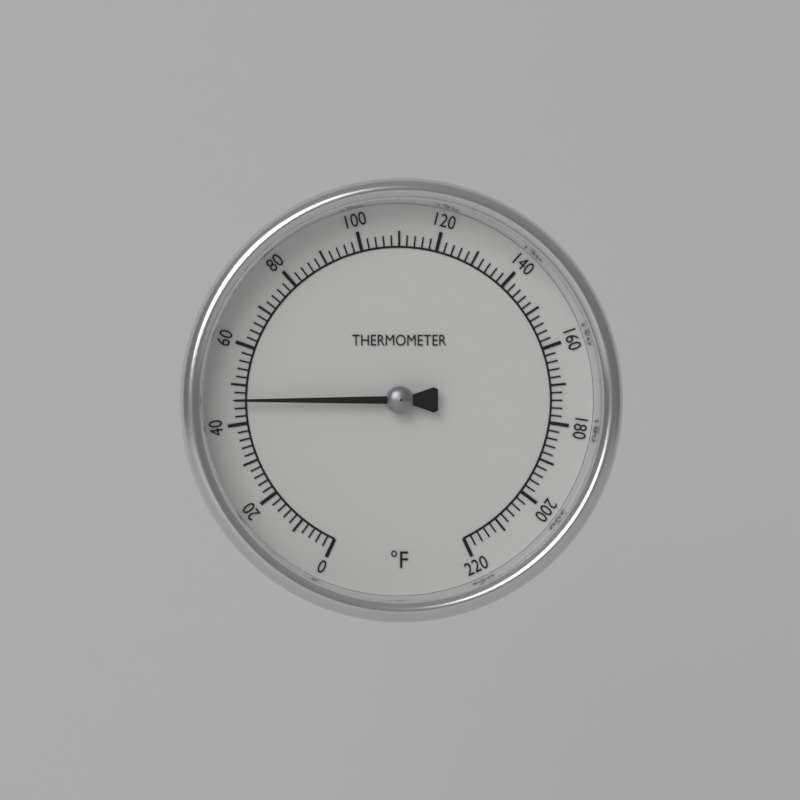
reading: 46 °F
